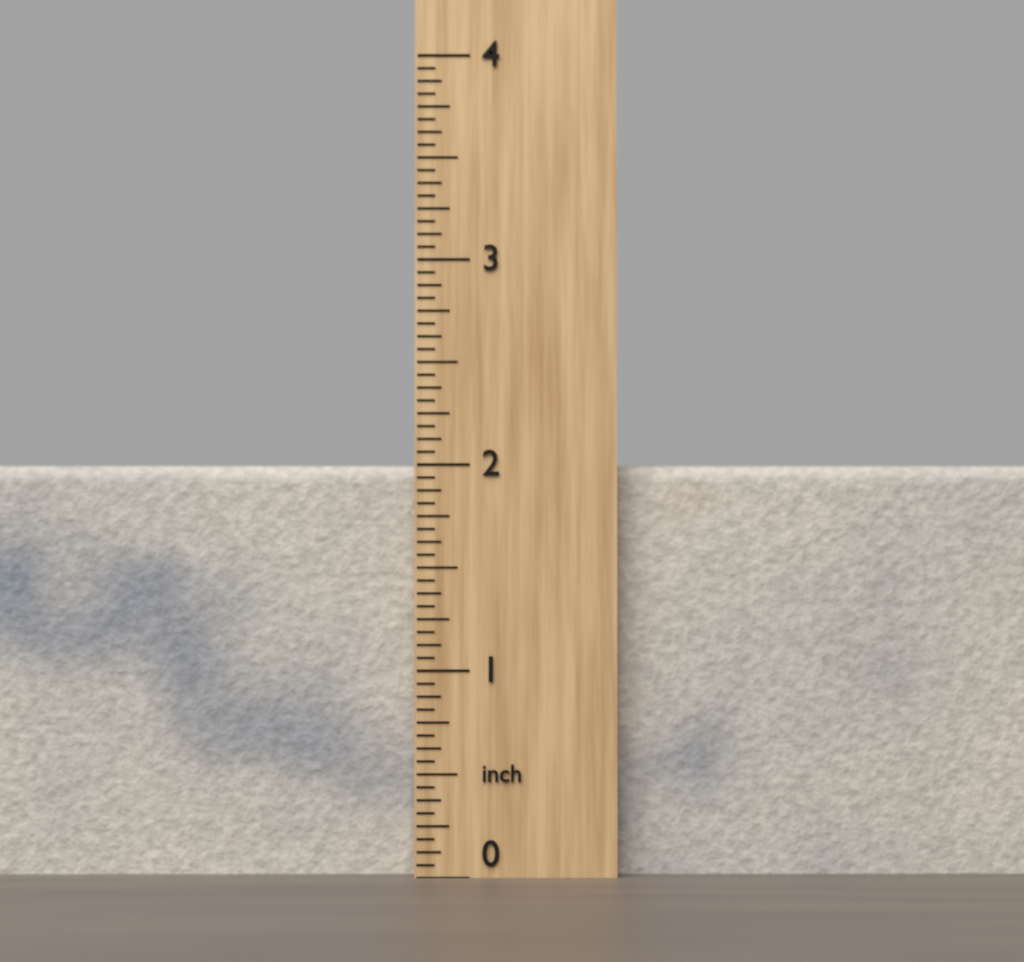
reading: 2.0000 inch
